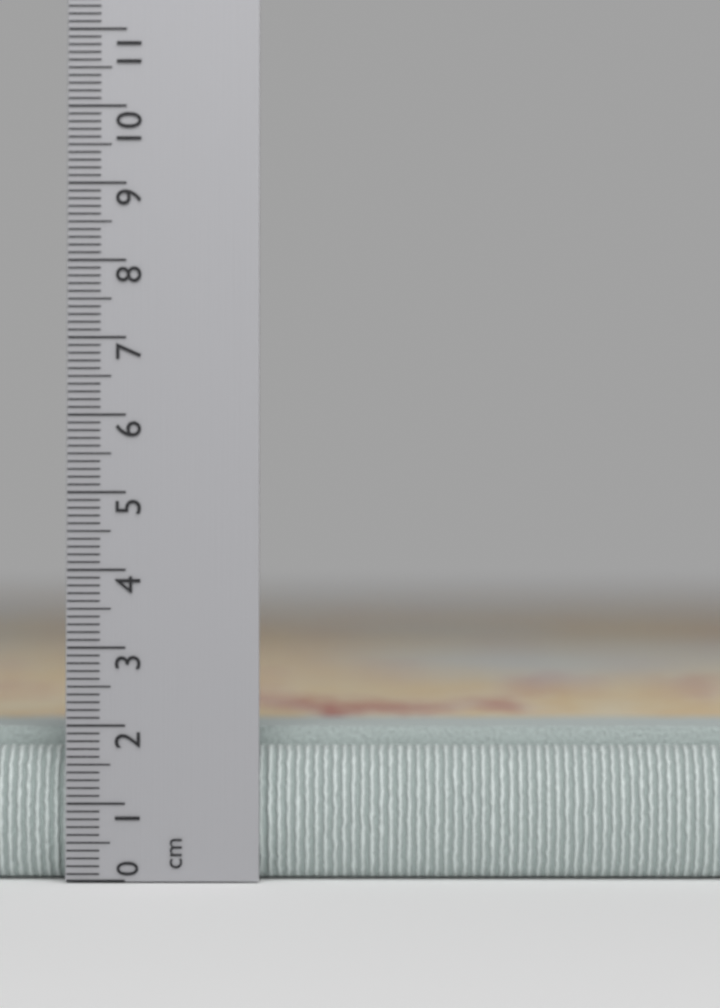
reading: 2.1 cm
